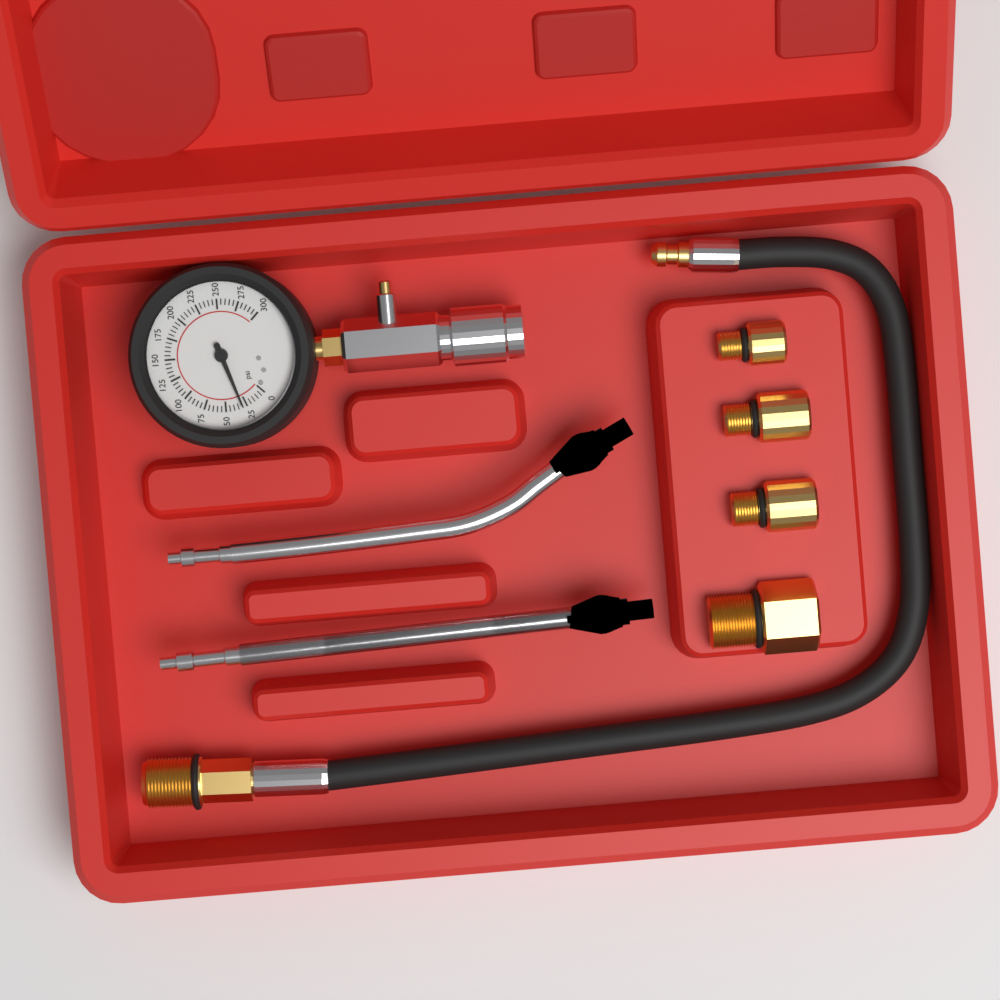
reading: 30 psi
